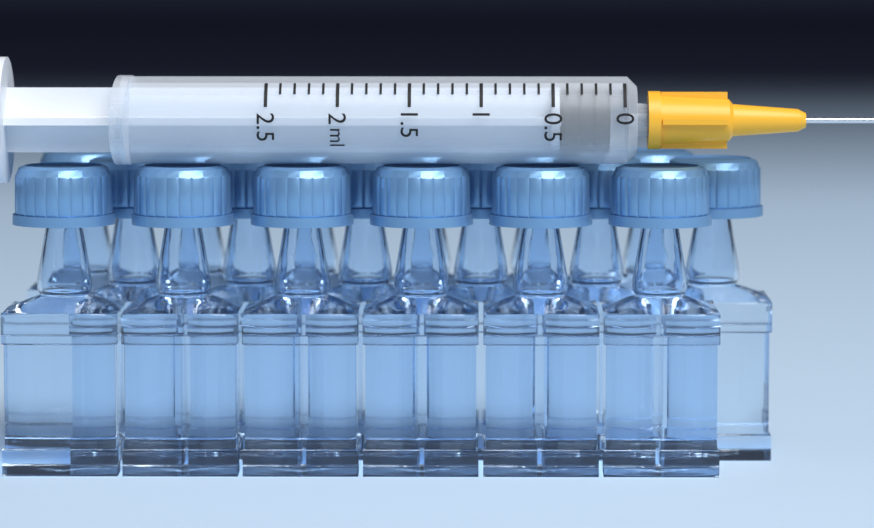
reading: 0.1 ml
